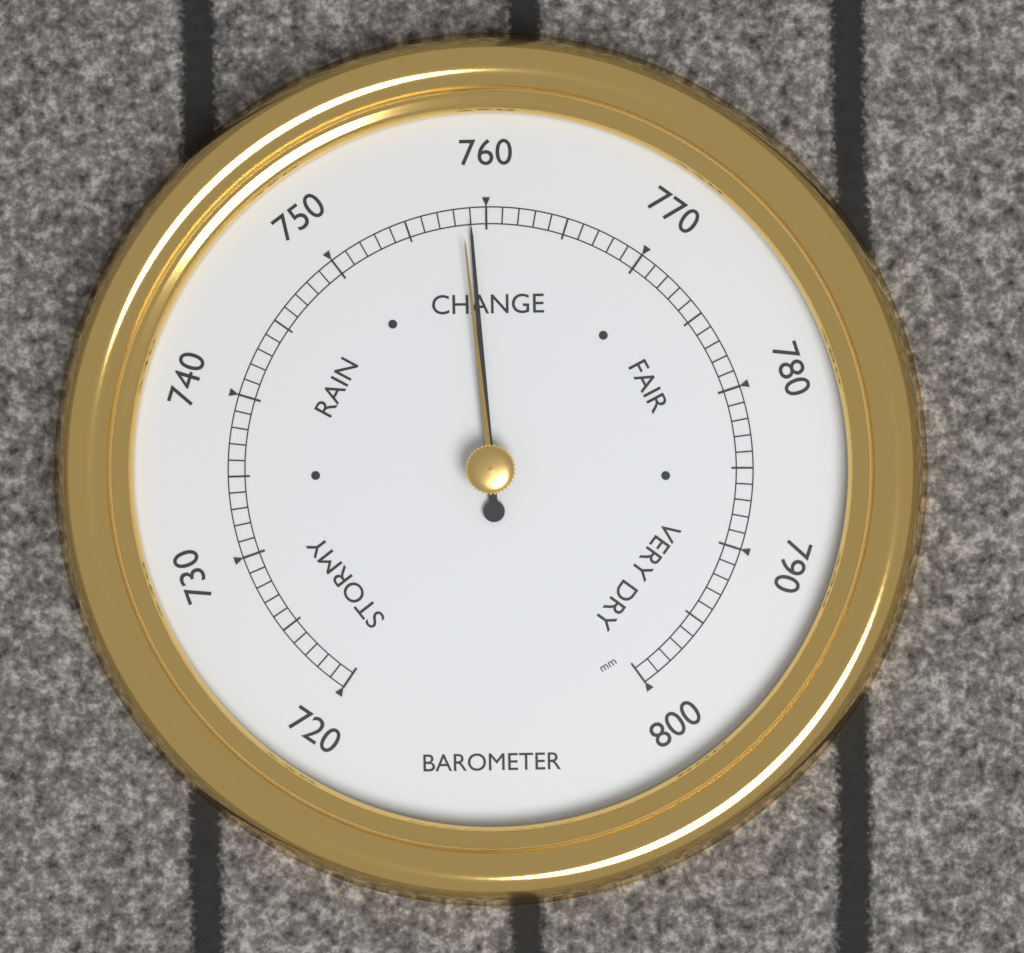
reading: 759 mm
